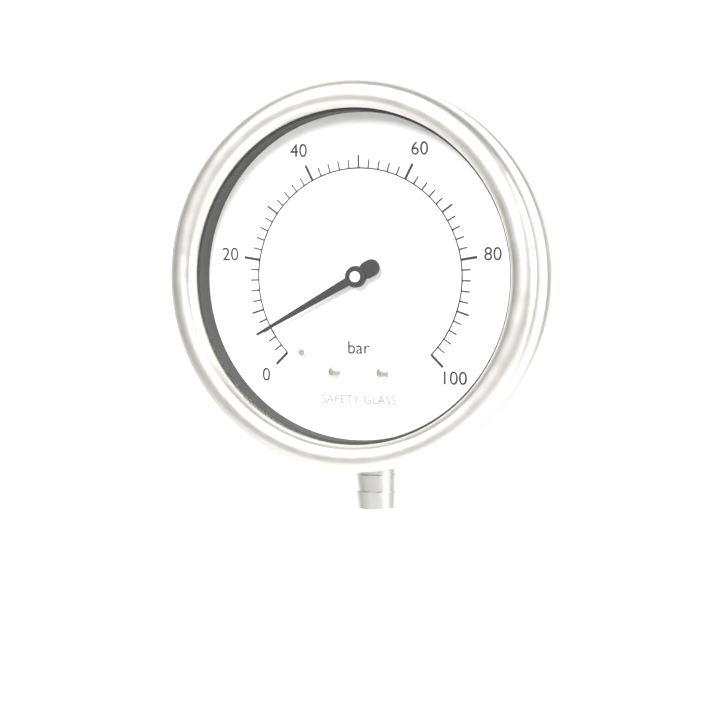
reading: 6 bar
